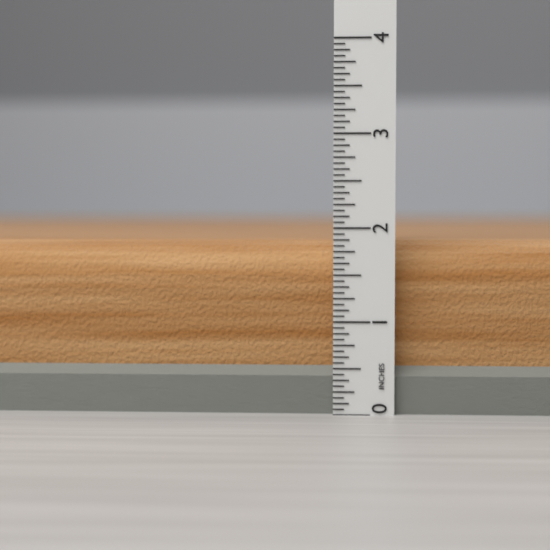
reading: 1.8750 in
